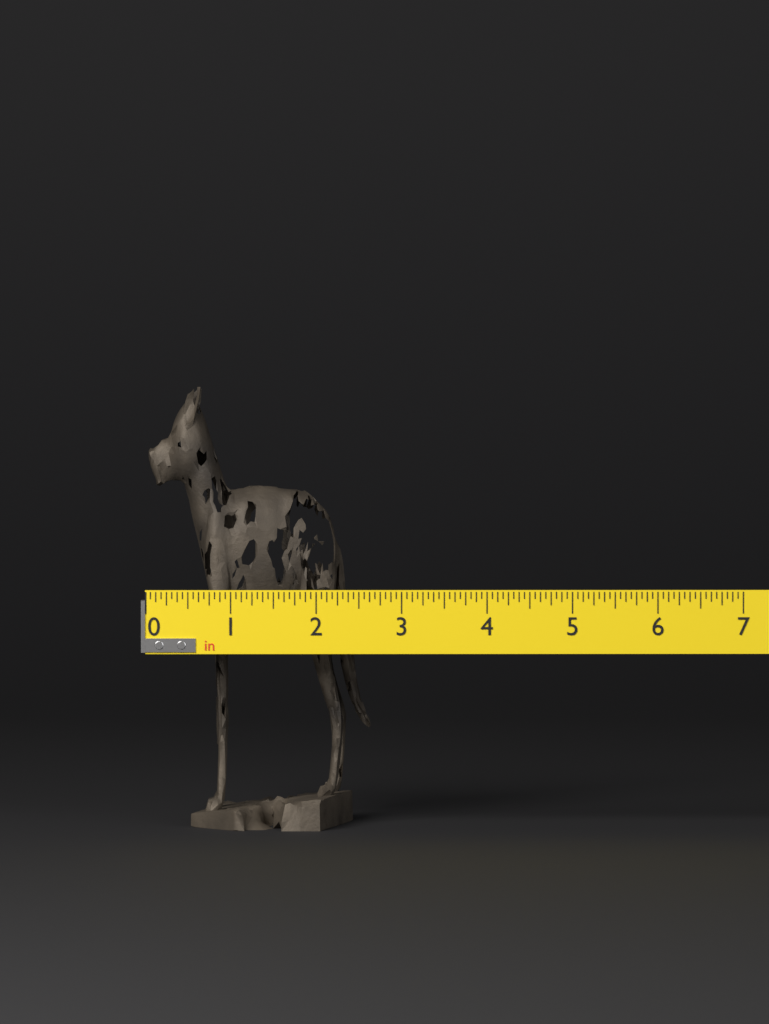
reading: 2.6250 in
